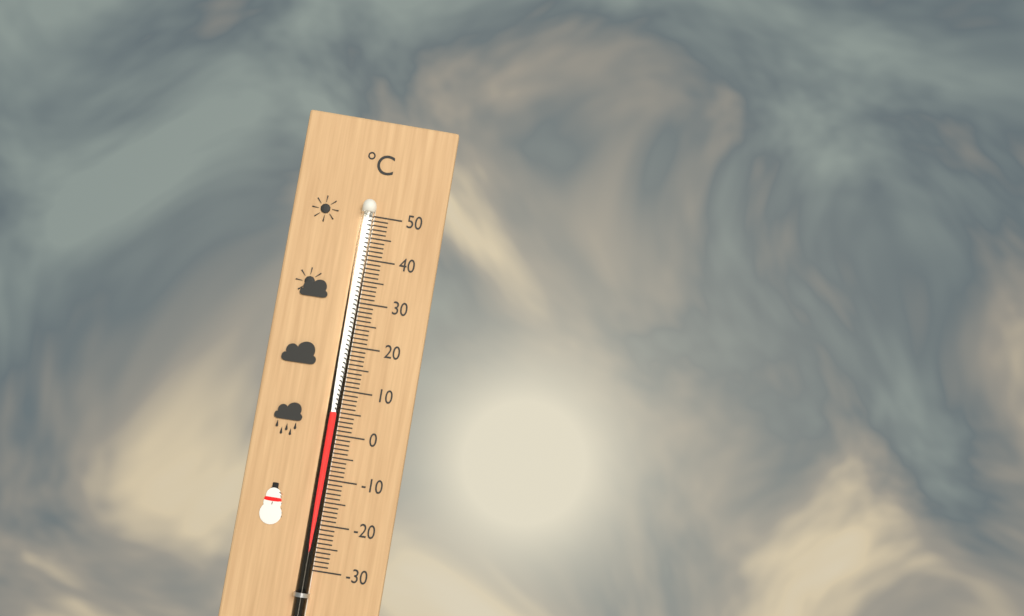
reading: 5 °C
